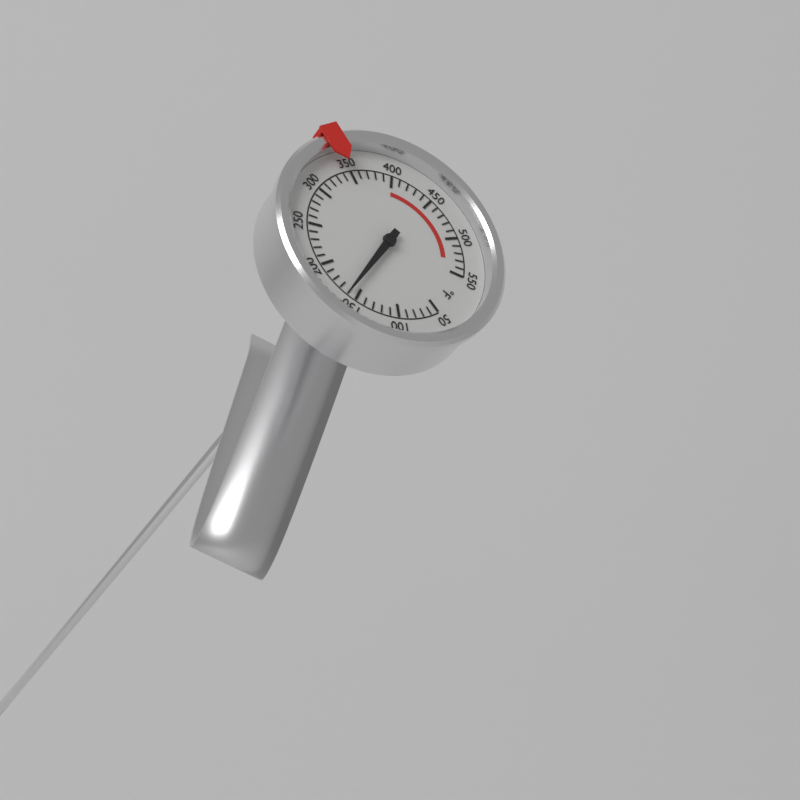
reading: 160 °F
